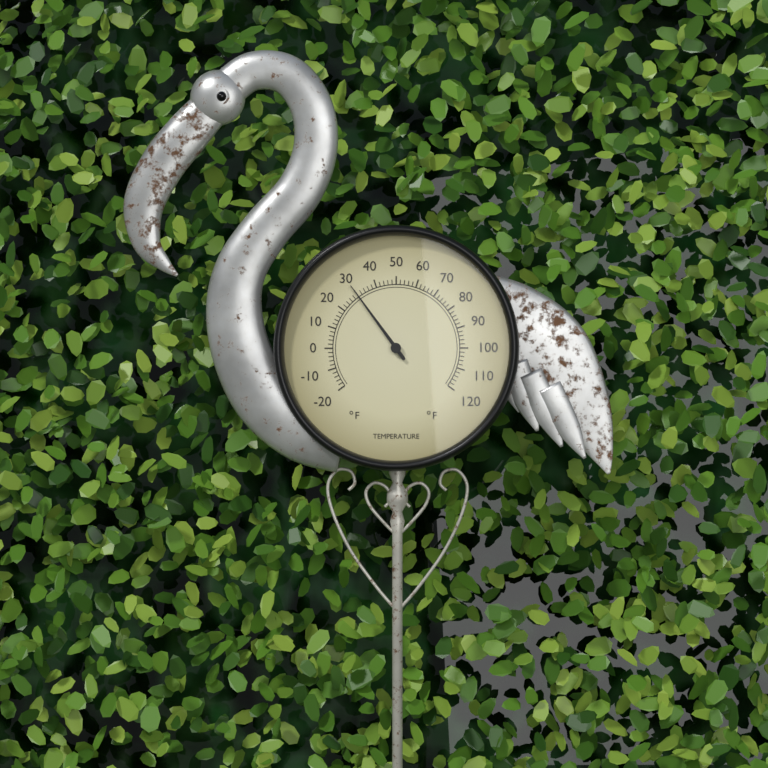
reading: 30 °F
